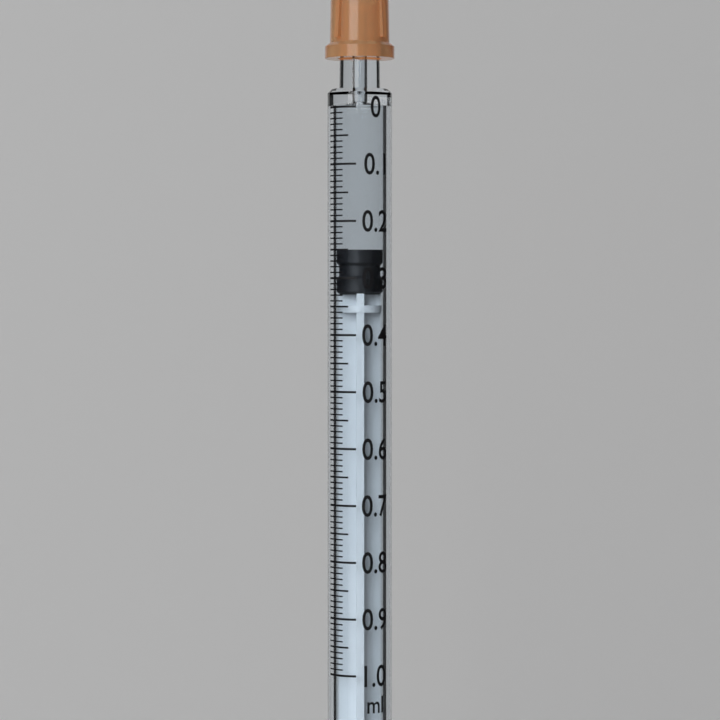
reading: 0.25 ml
